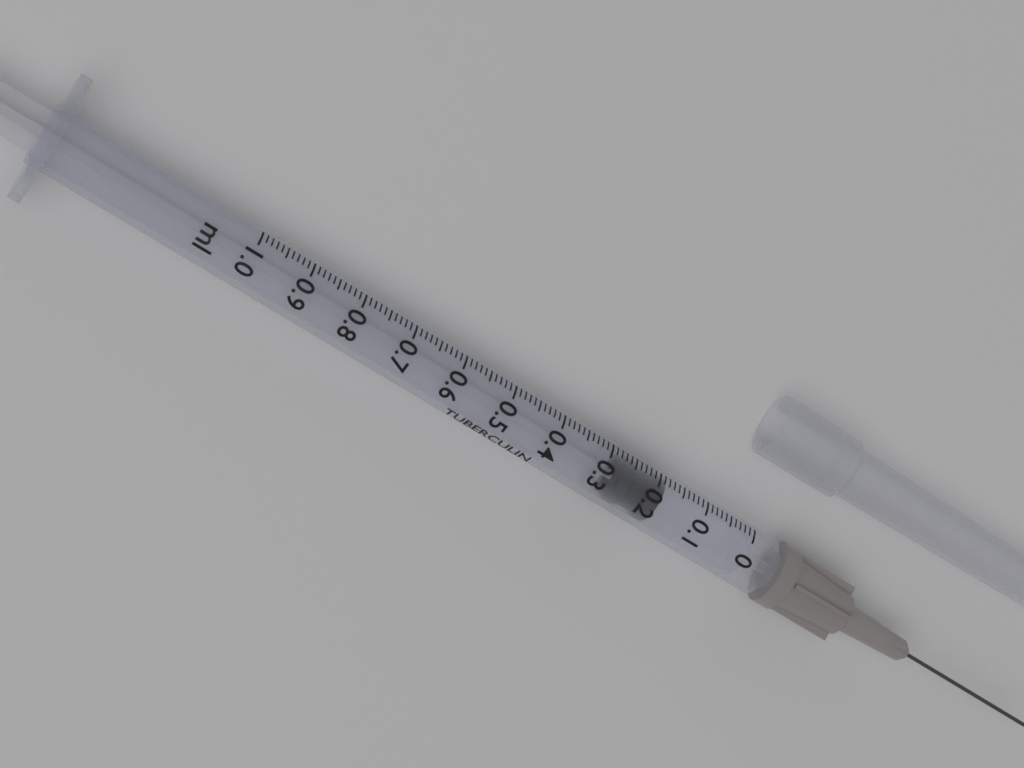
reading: 0.18 ml
